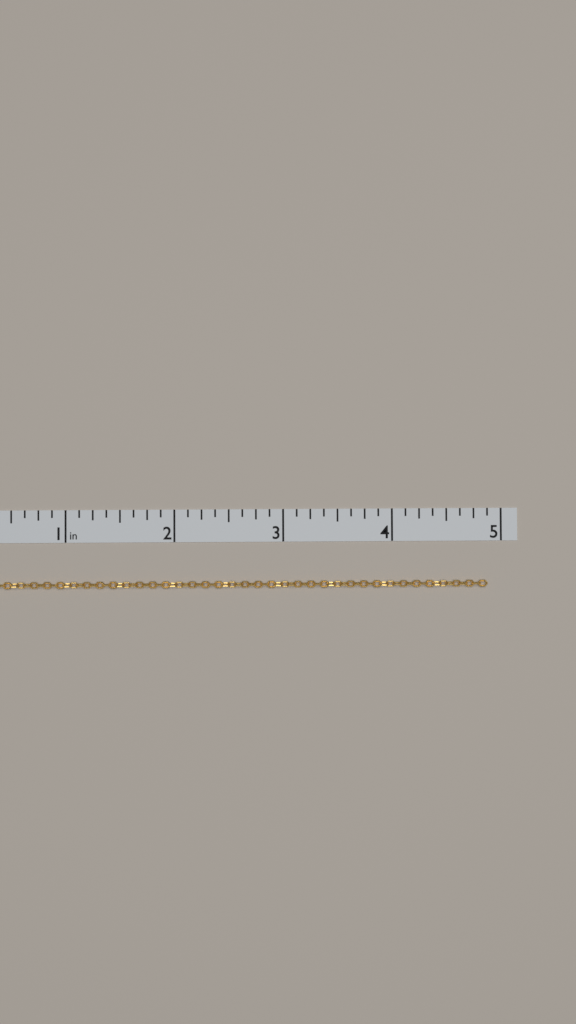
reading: 4.875 in
